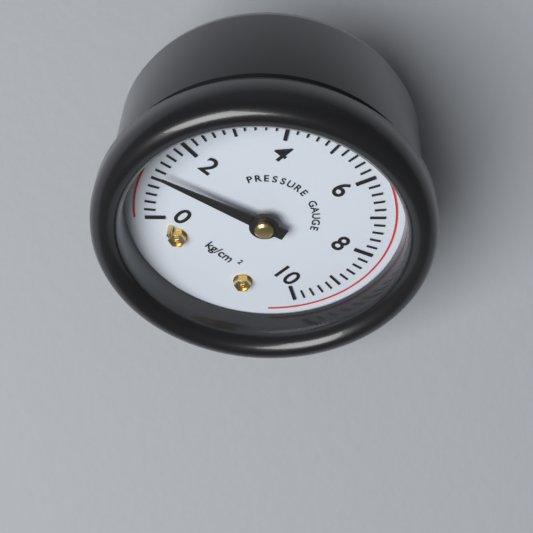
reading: 1.2 kg/cm²
